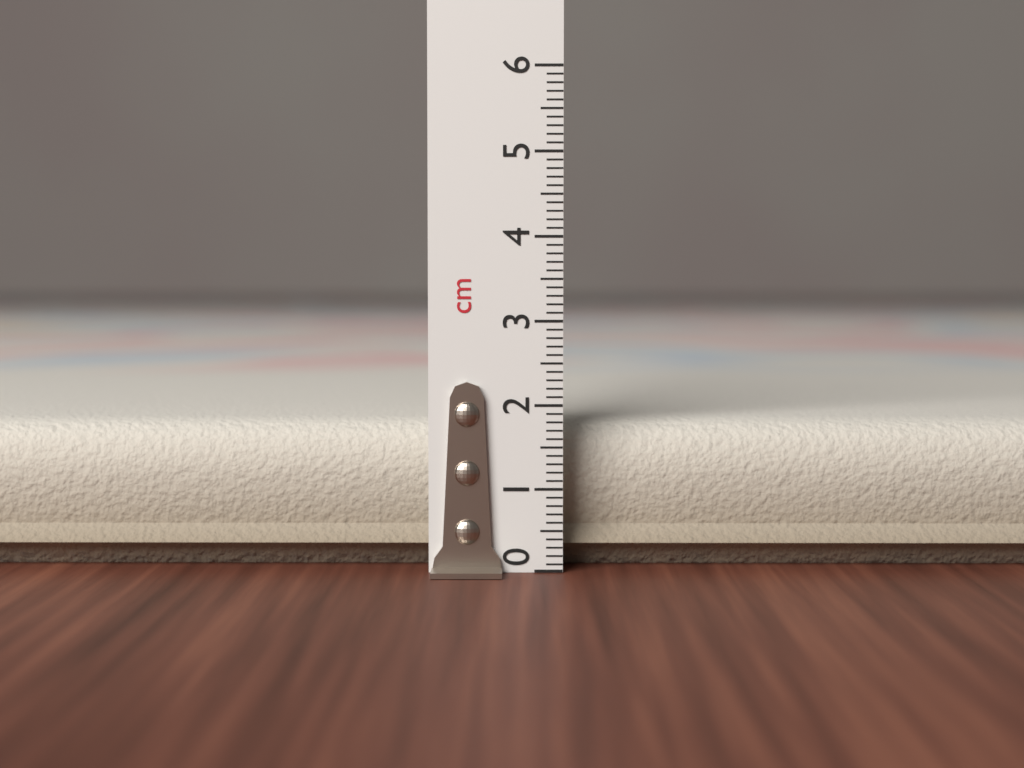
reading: 1.9 cm
